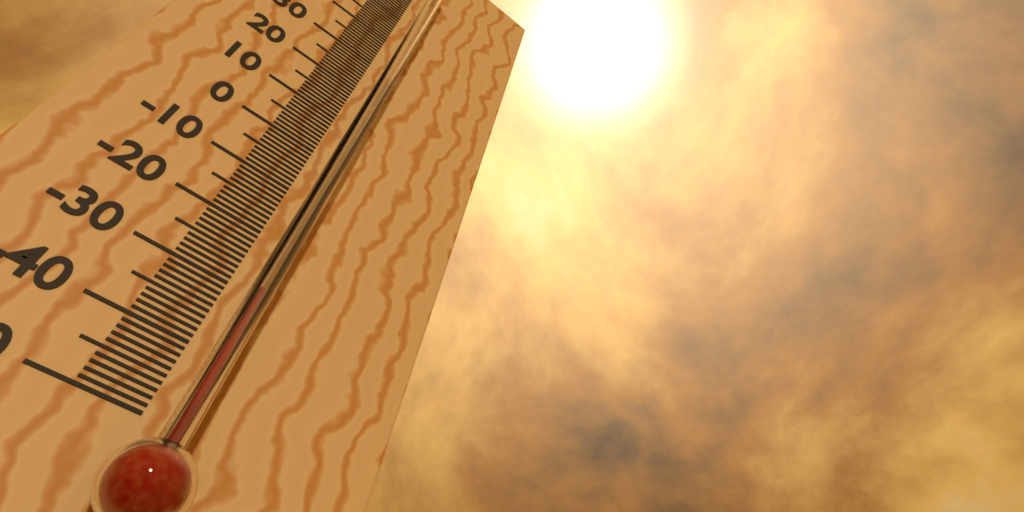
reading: -32 °C
